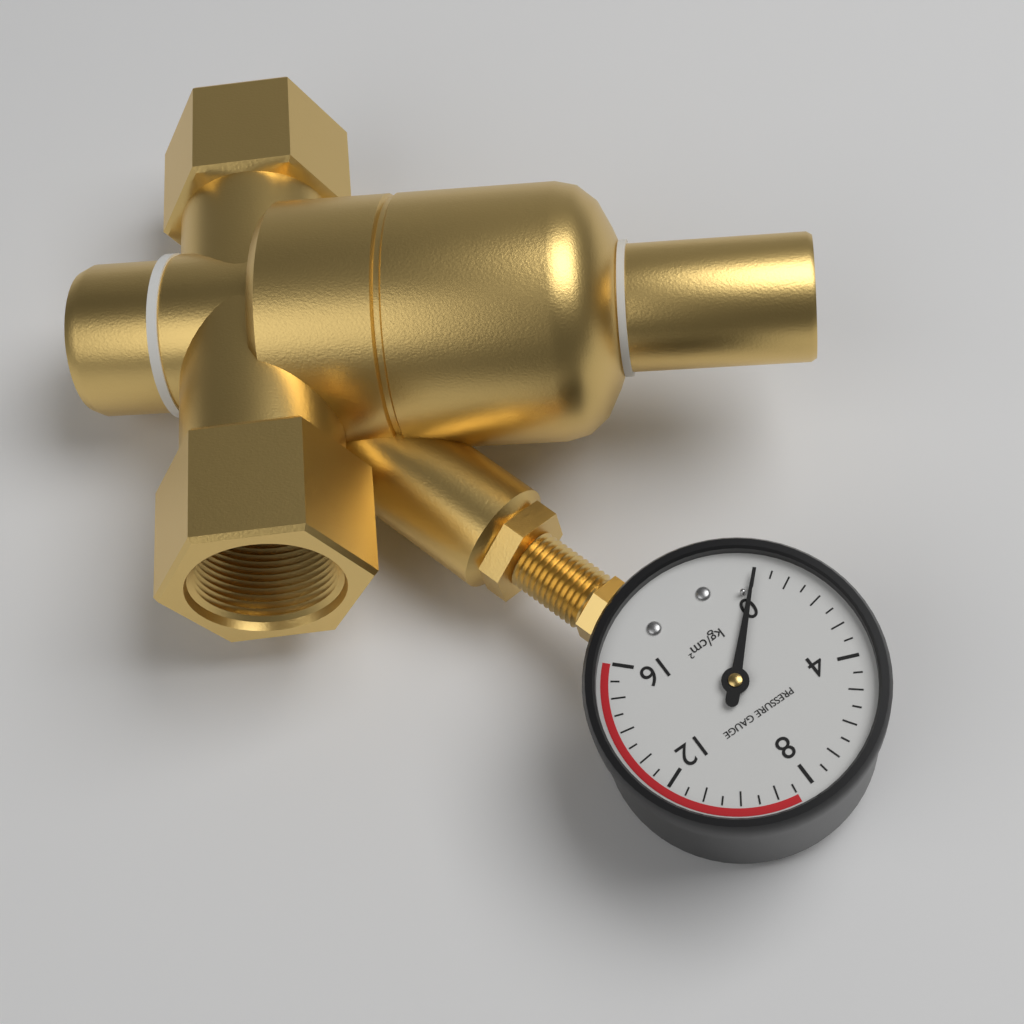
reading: 0.0 kg/cm²
